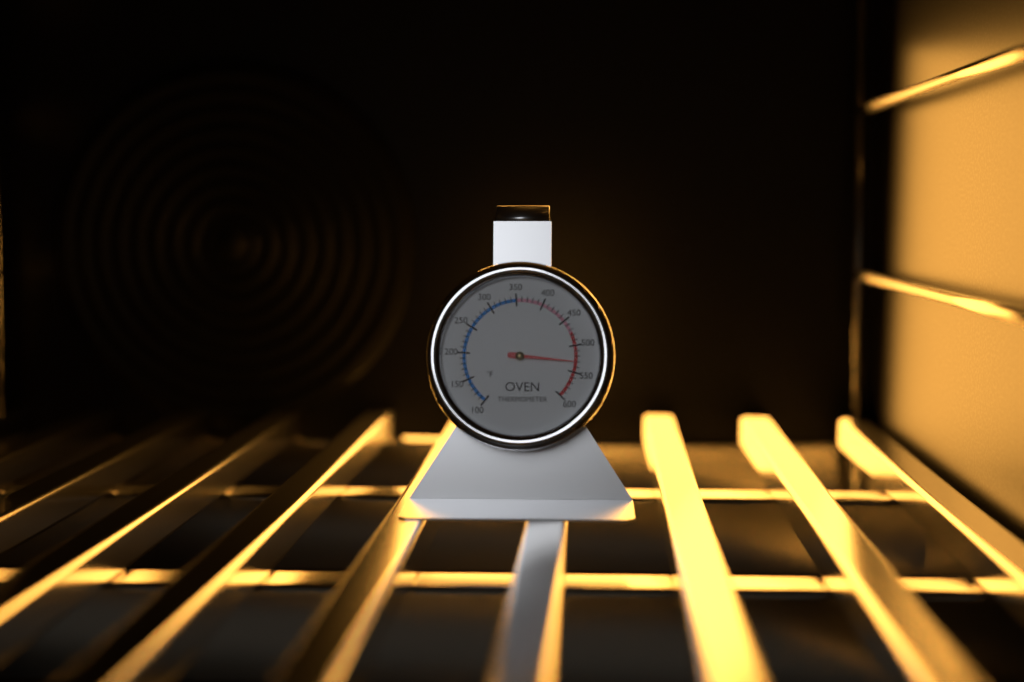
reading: 530 °F
